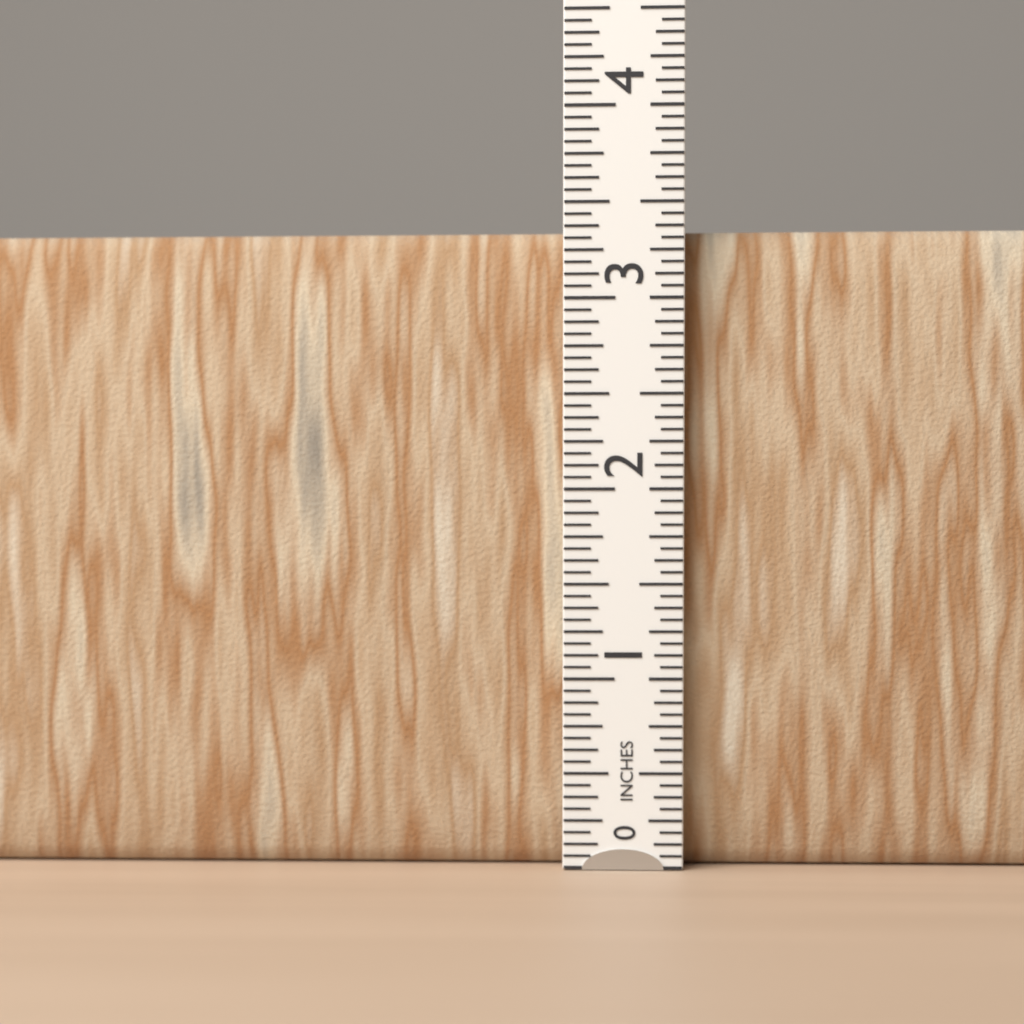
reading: 3.3750 in
